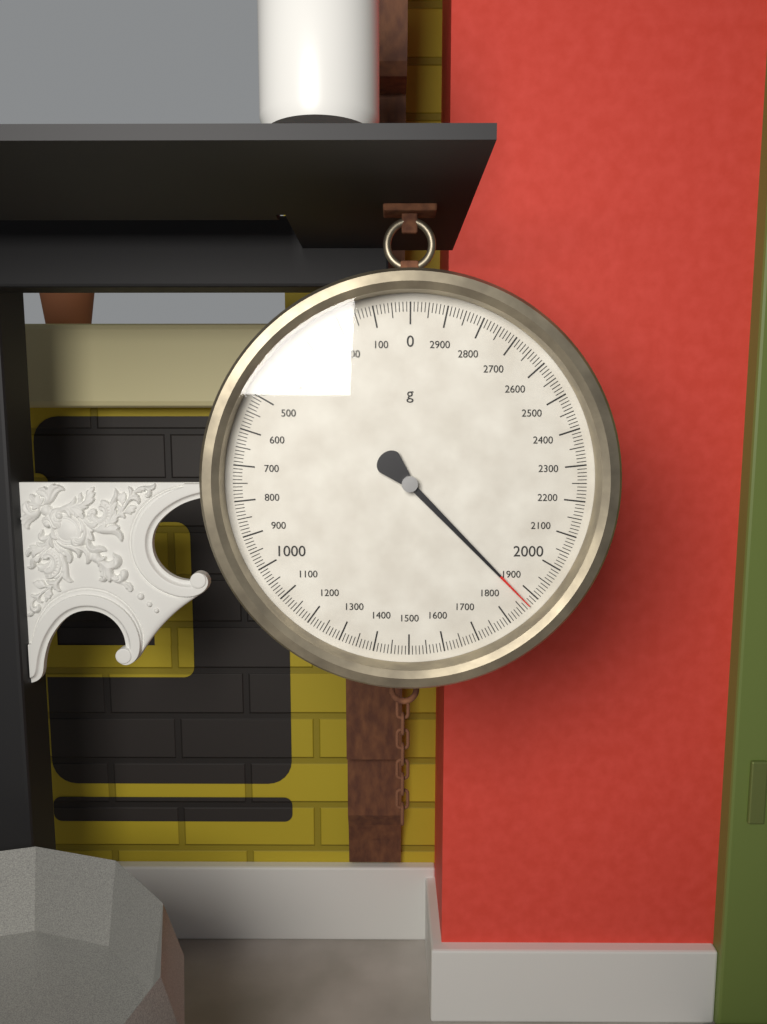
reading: 1870 g
